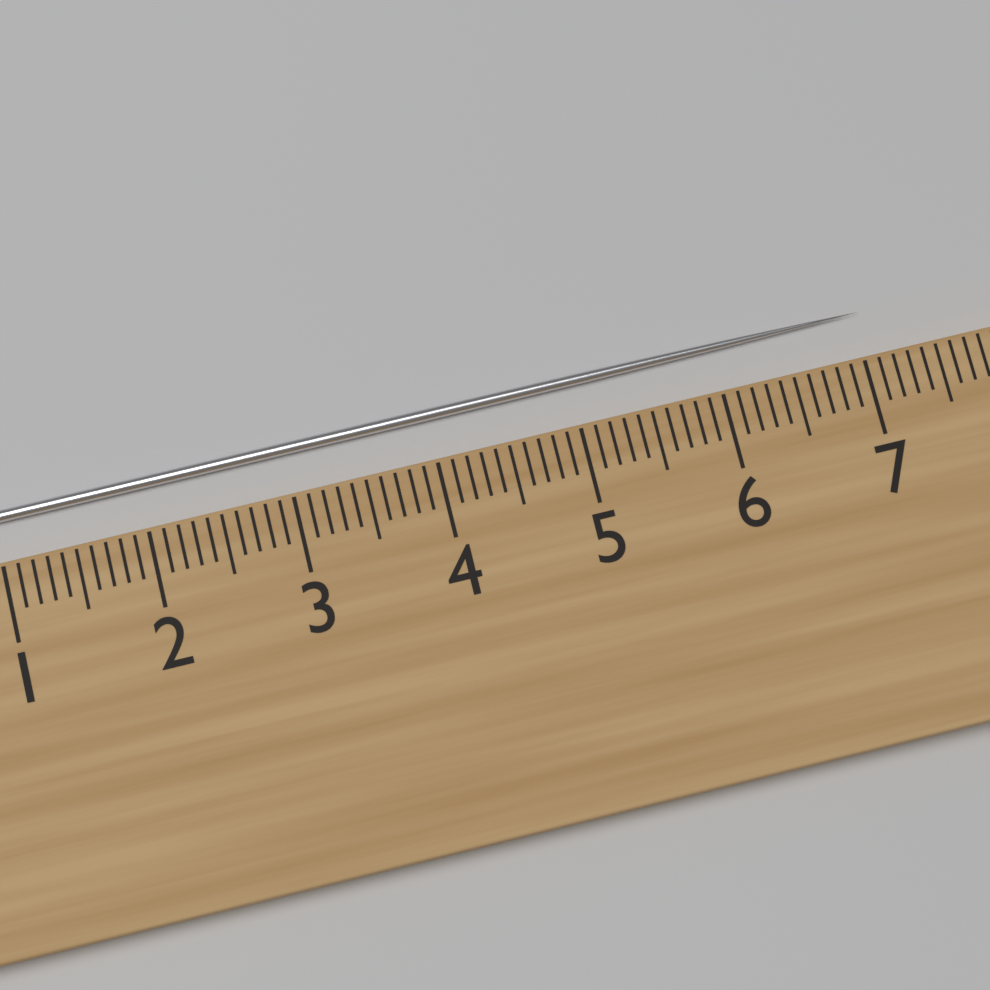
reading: 7.1 cm
